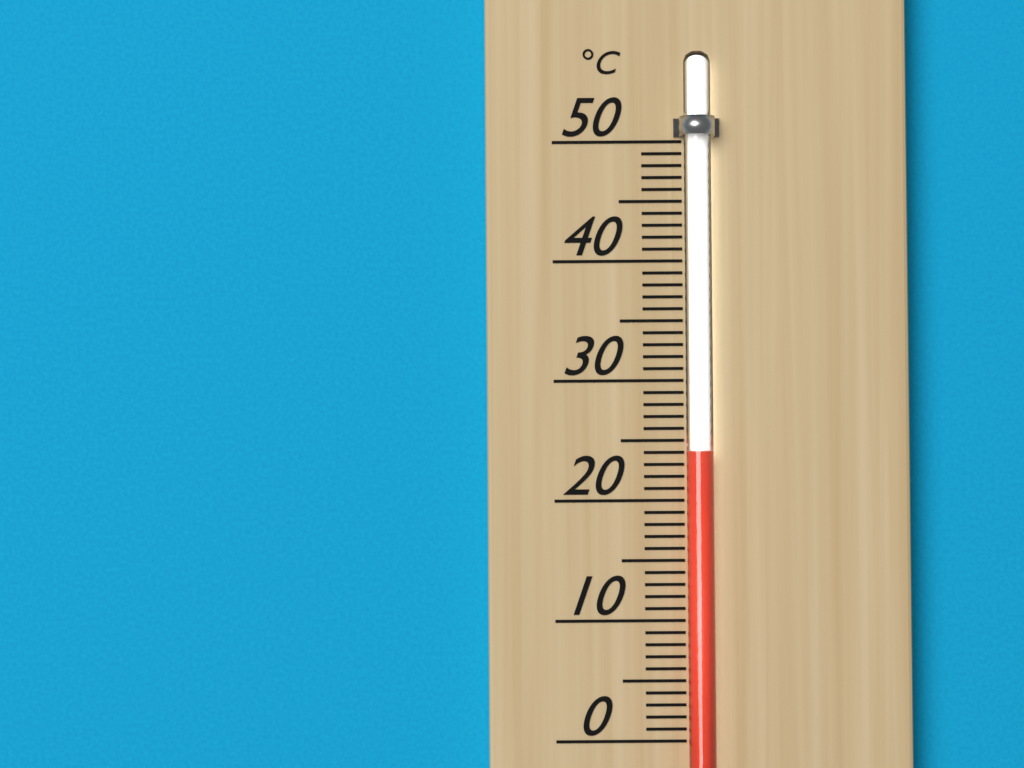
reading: 24 °C
